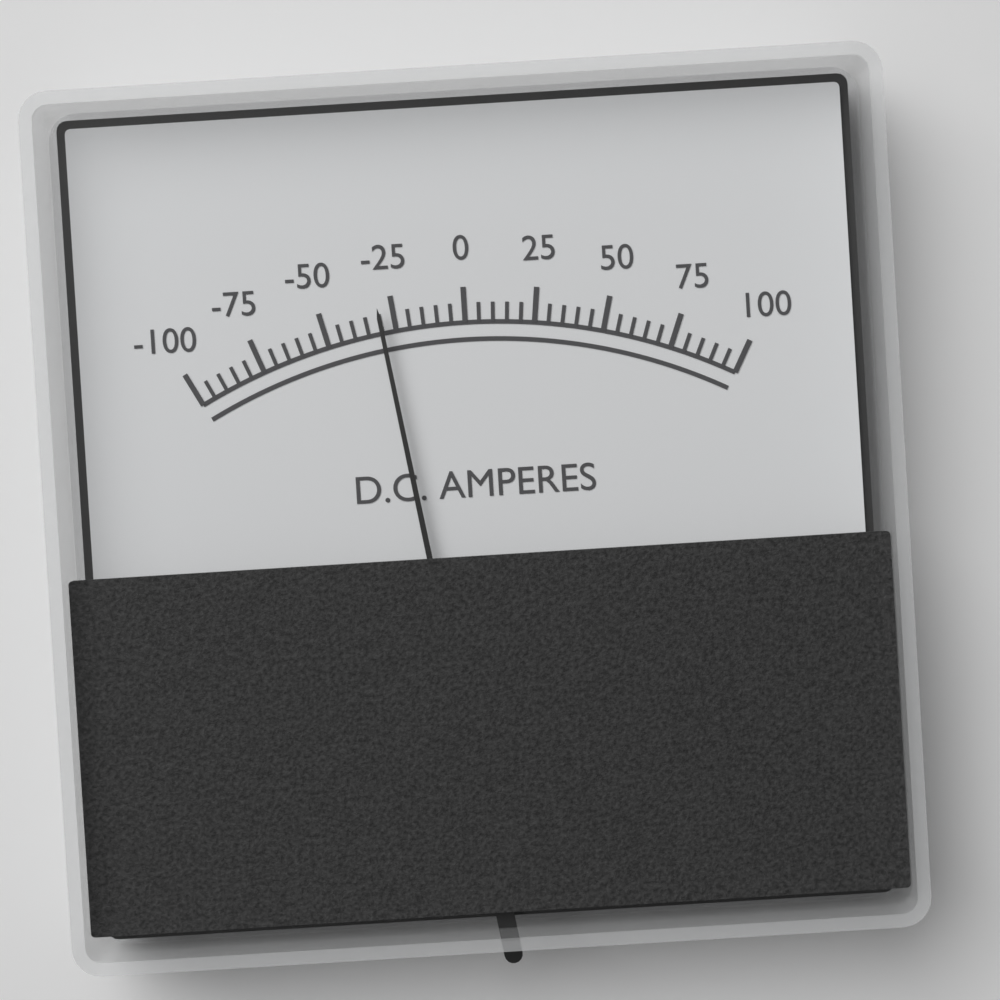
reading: -30 A
